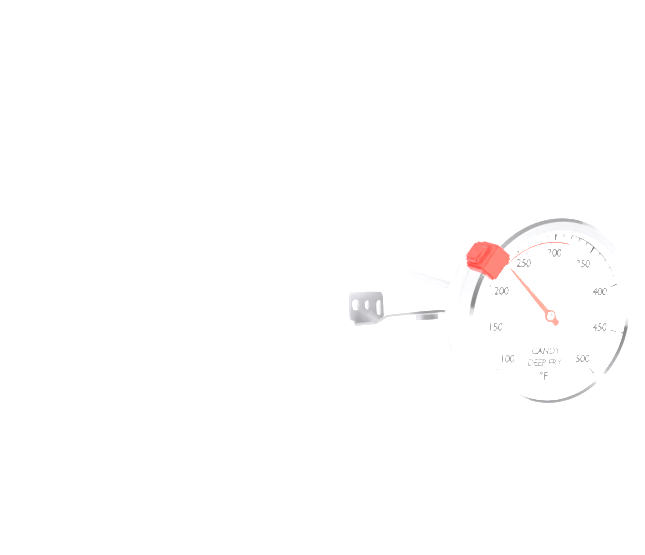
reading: 230 °F
